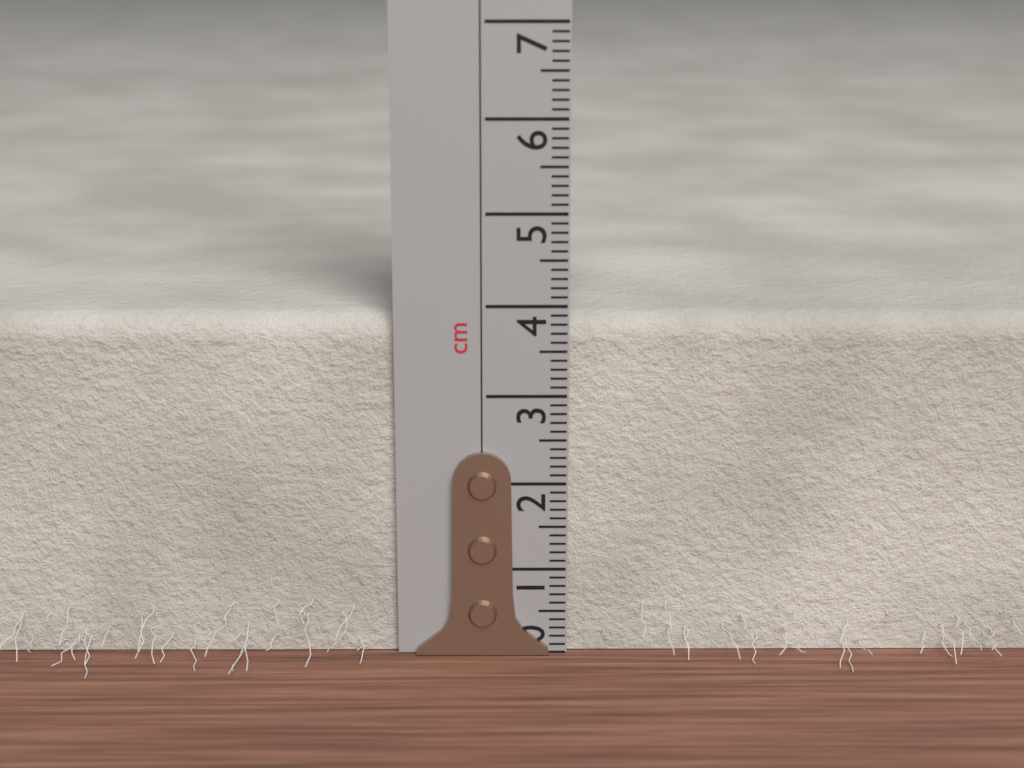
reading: 3.9 cm
